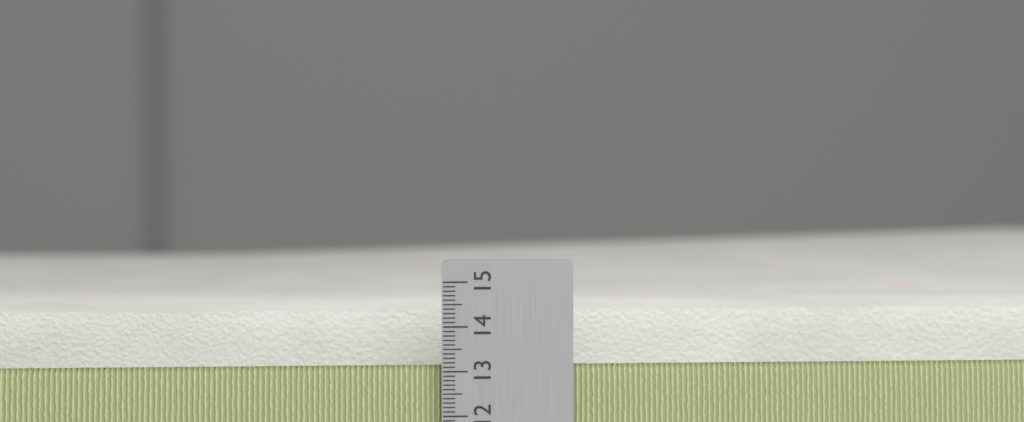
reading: 14.1 (no unit)
